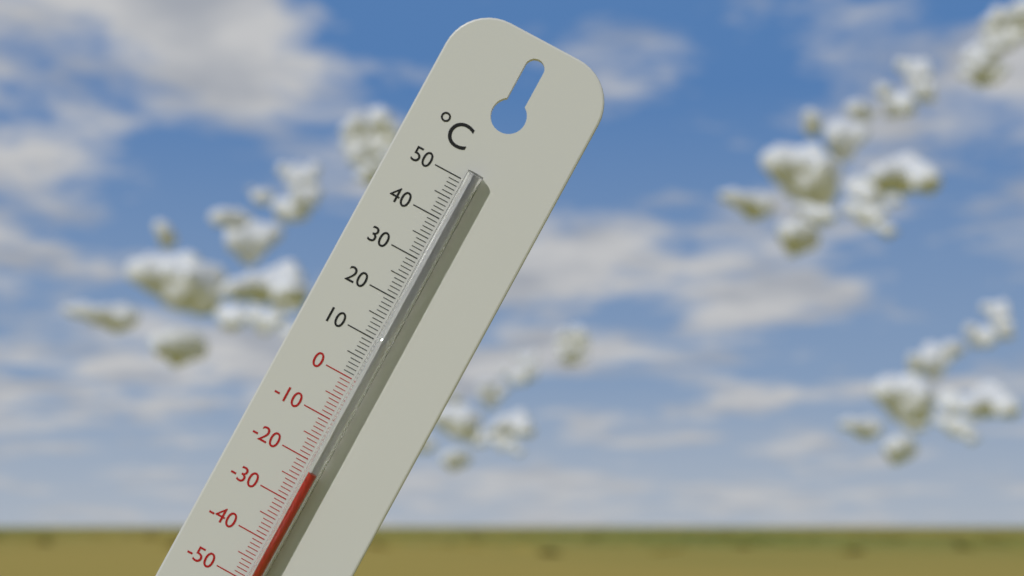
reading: -22 °C
